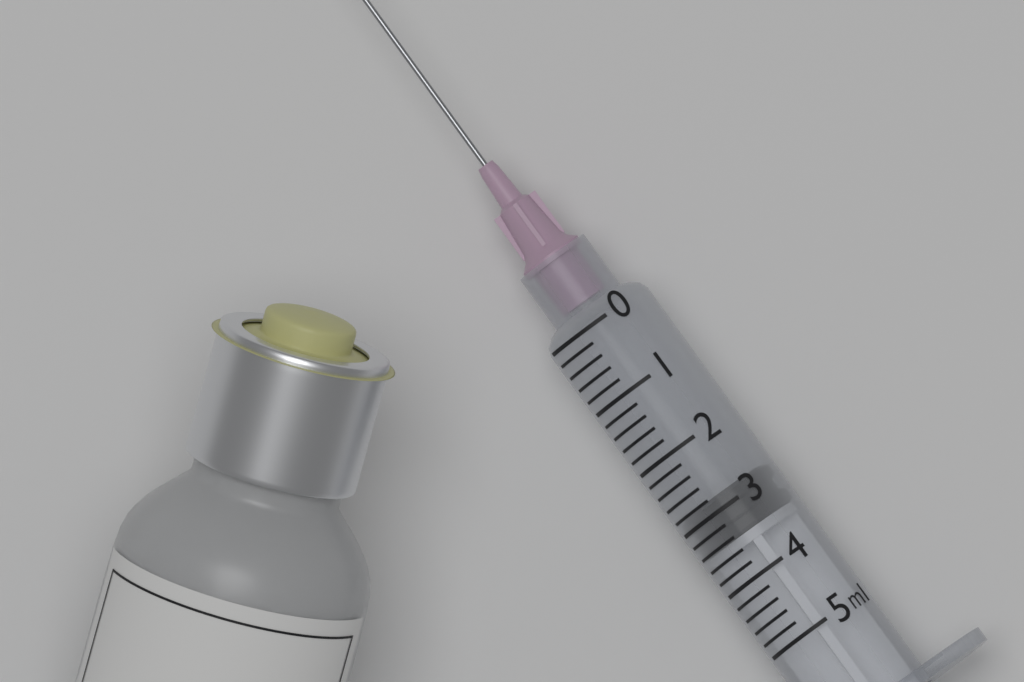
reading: 2.8 ml
